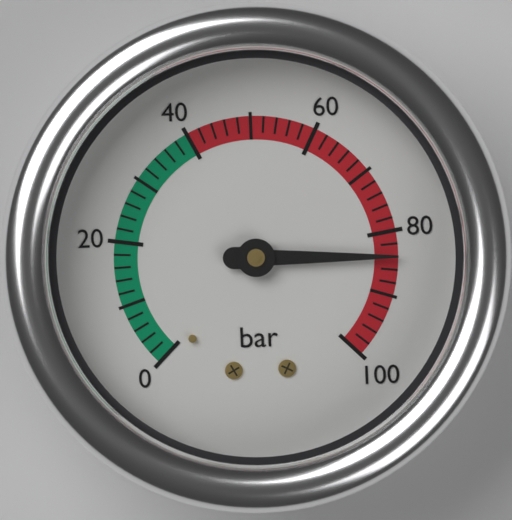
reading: 84 bar
